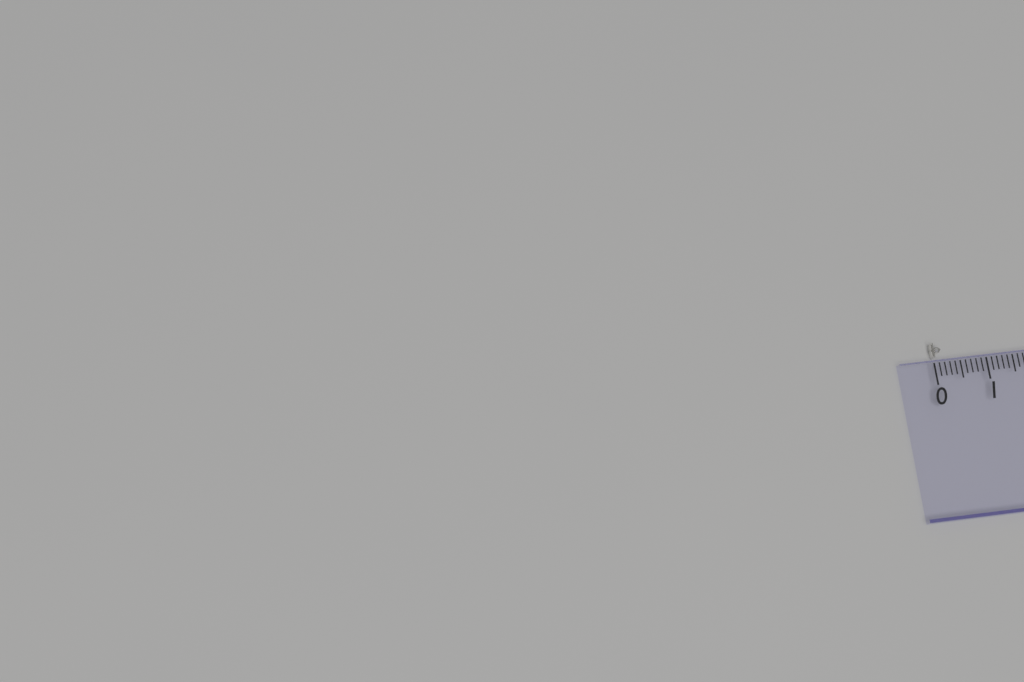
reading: 0.2 (no unit)
